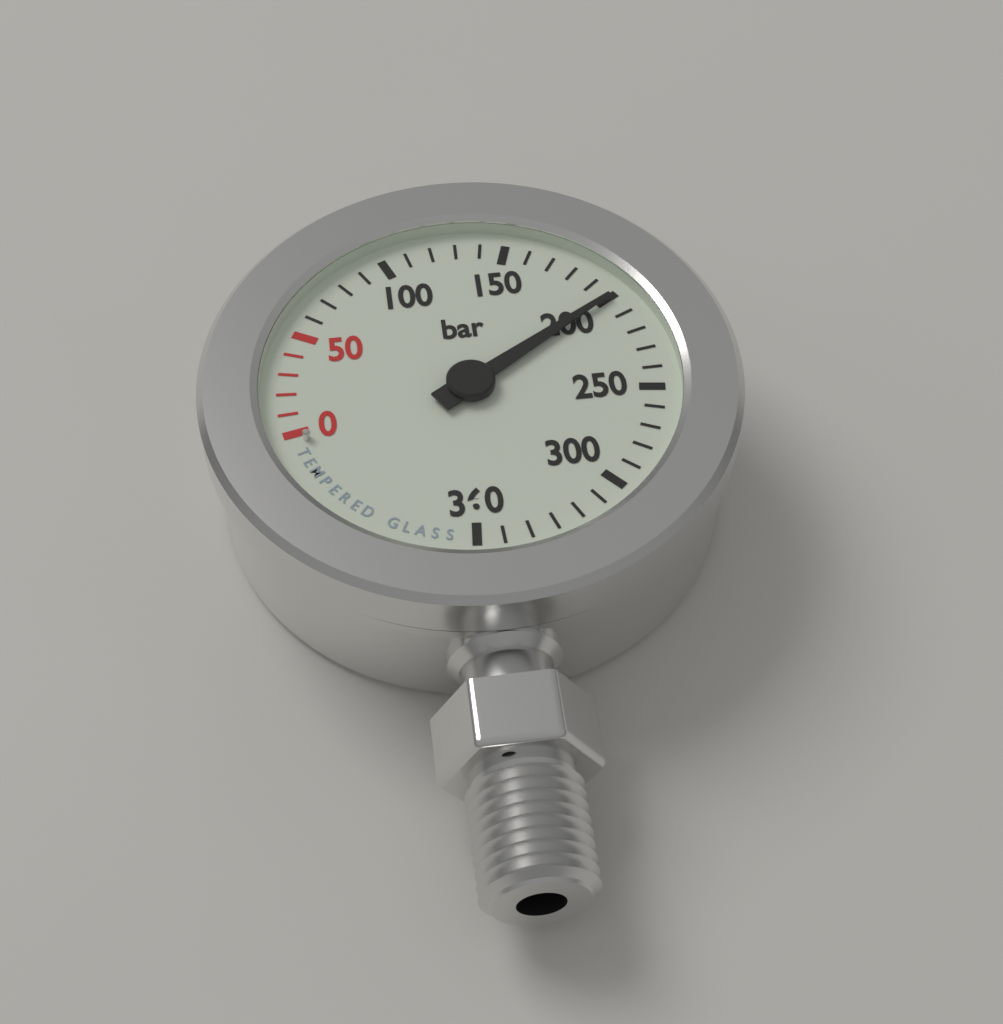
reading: 200 bar
